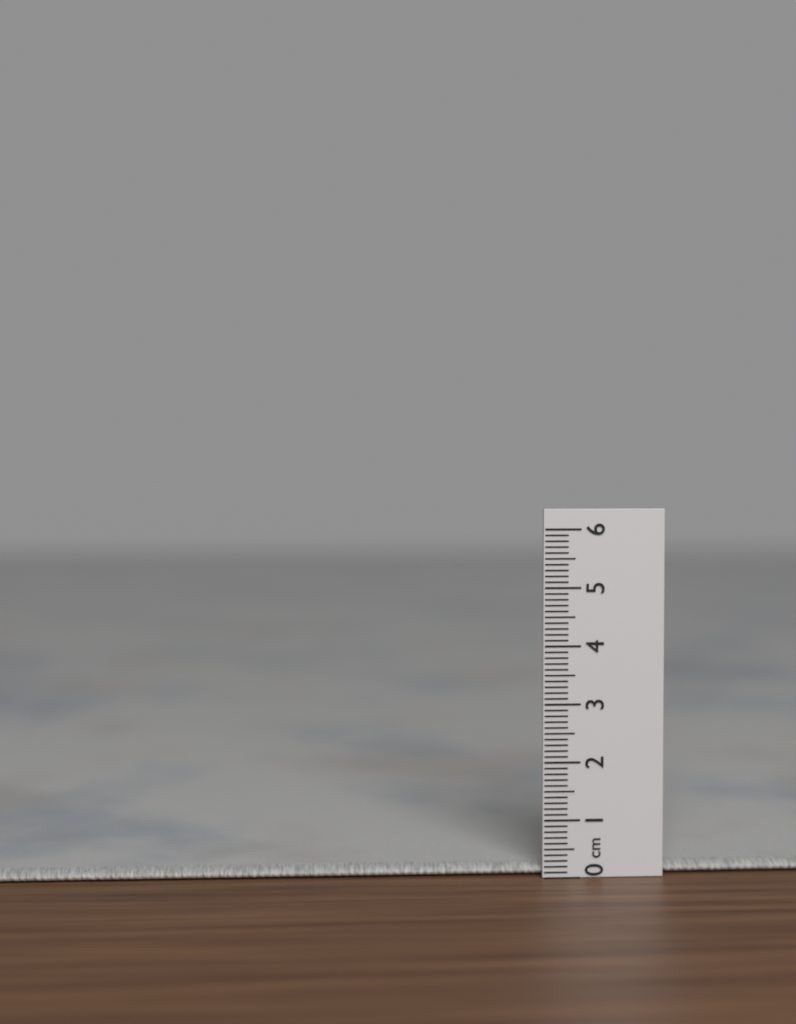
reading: 0.2 cm
